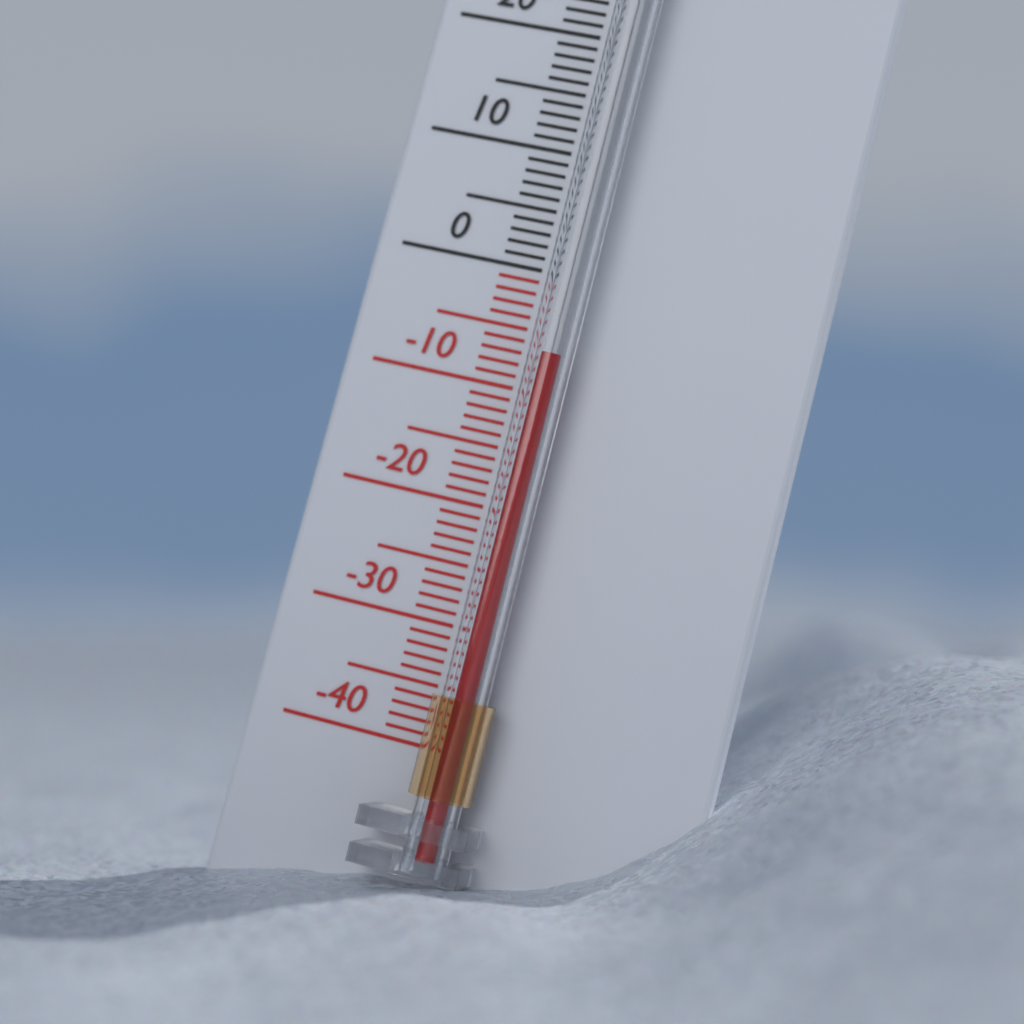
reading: -7 °C
